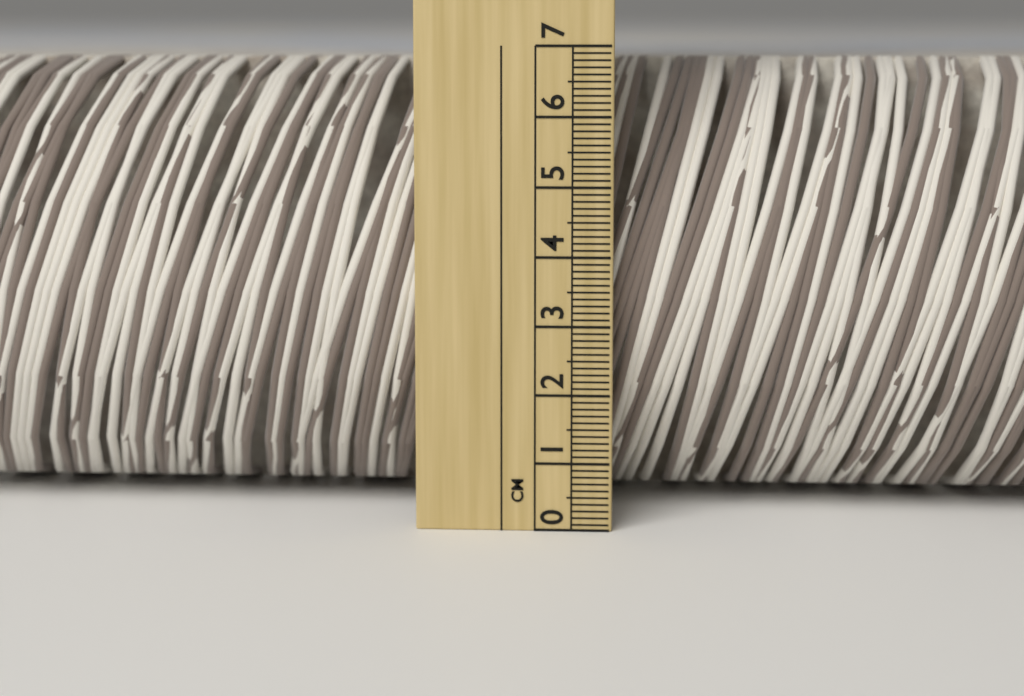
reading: 6.8 cm
